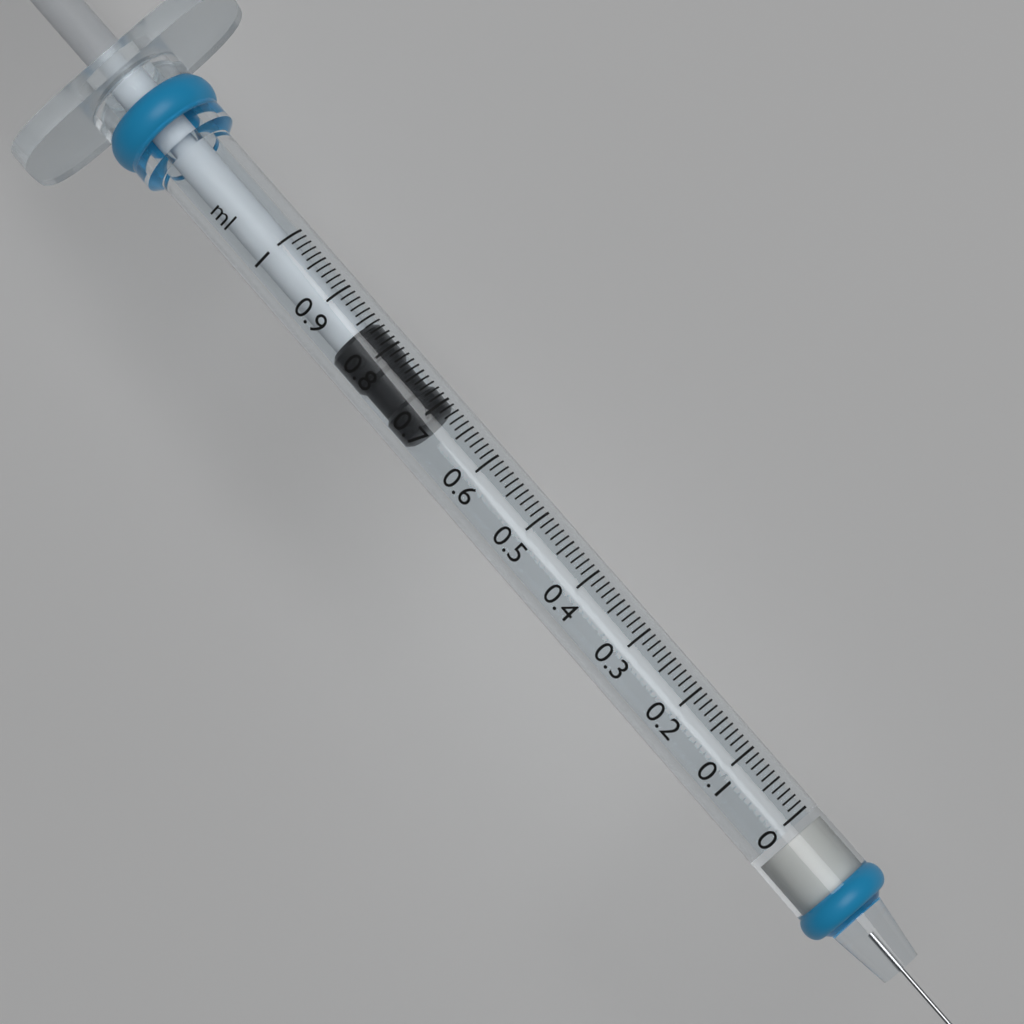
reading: 0.69 ml
